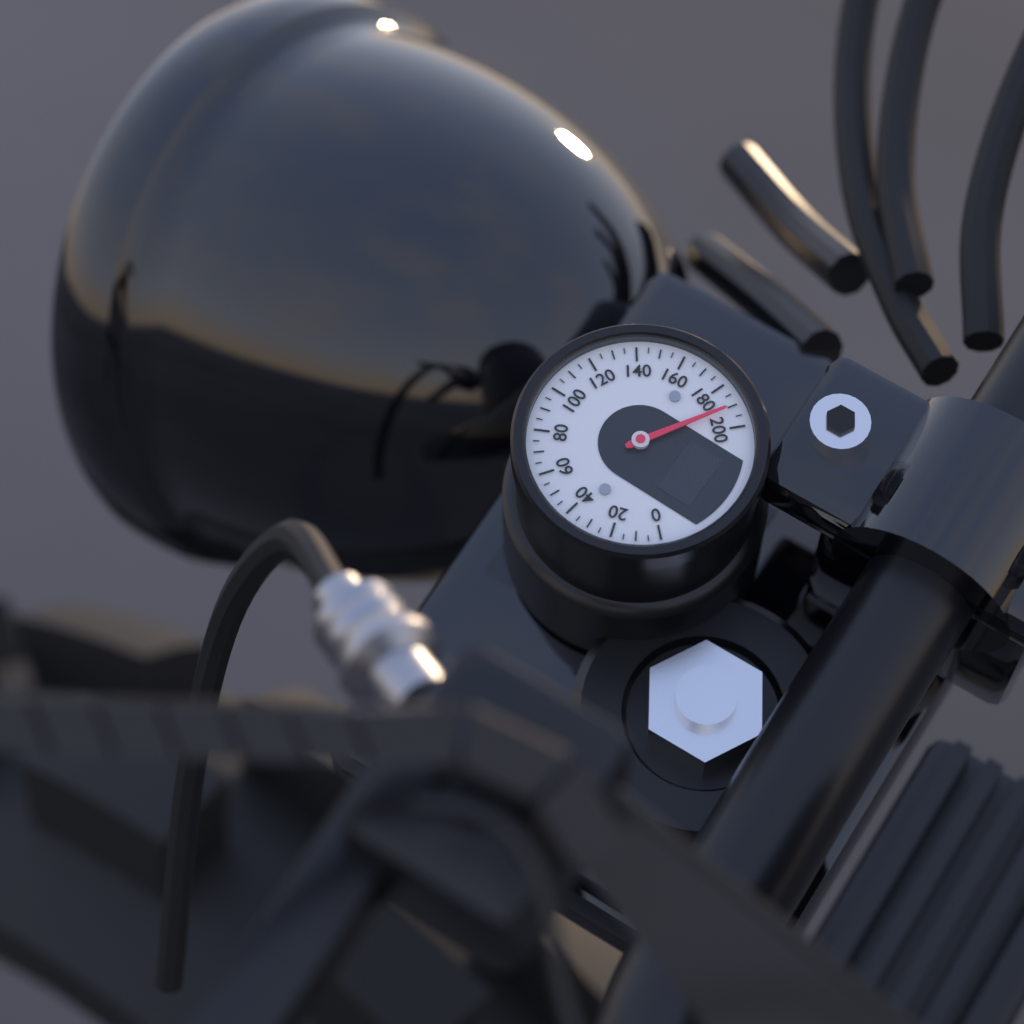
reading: 190 (no unit)
